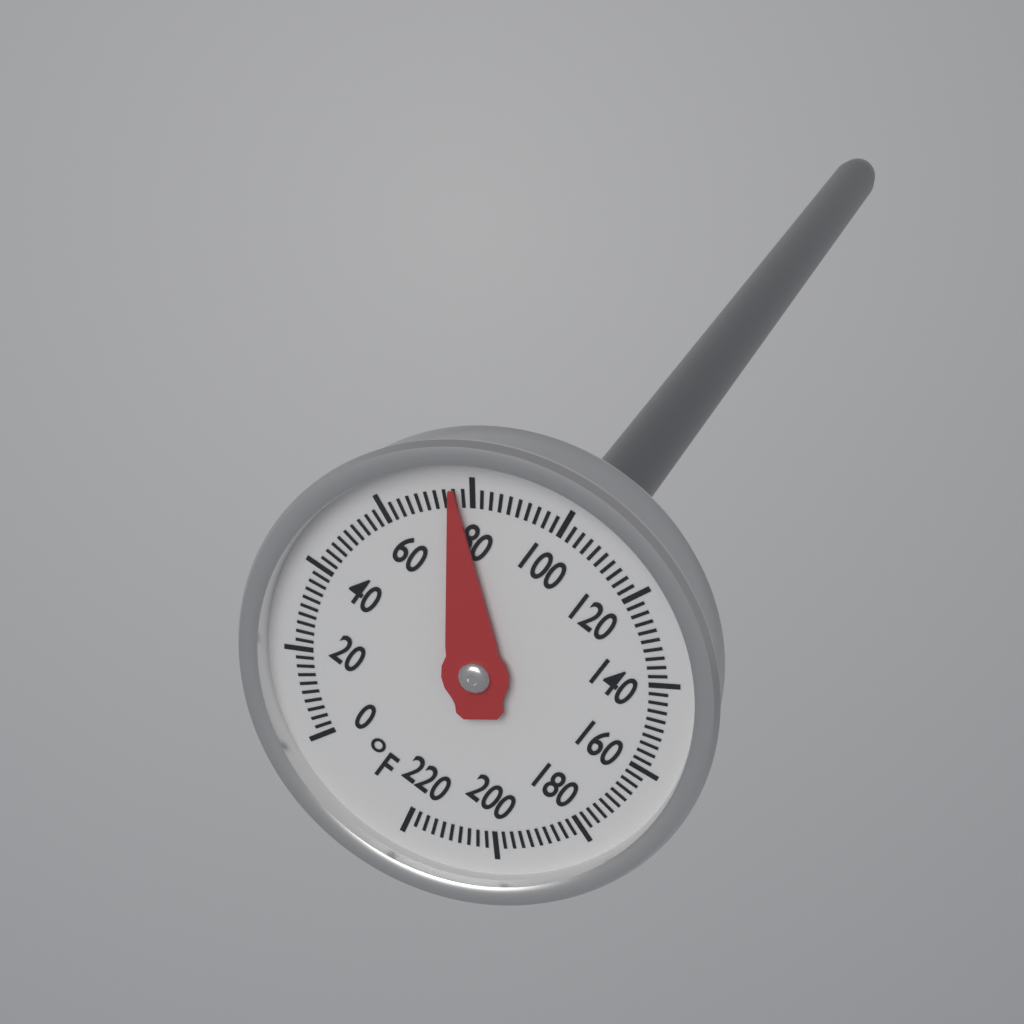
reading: 76 °F
